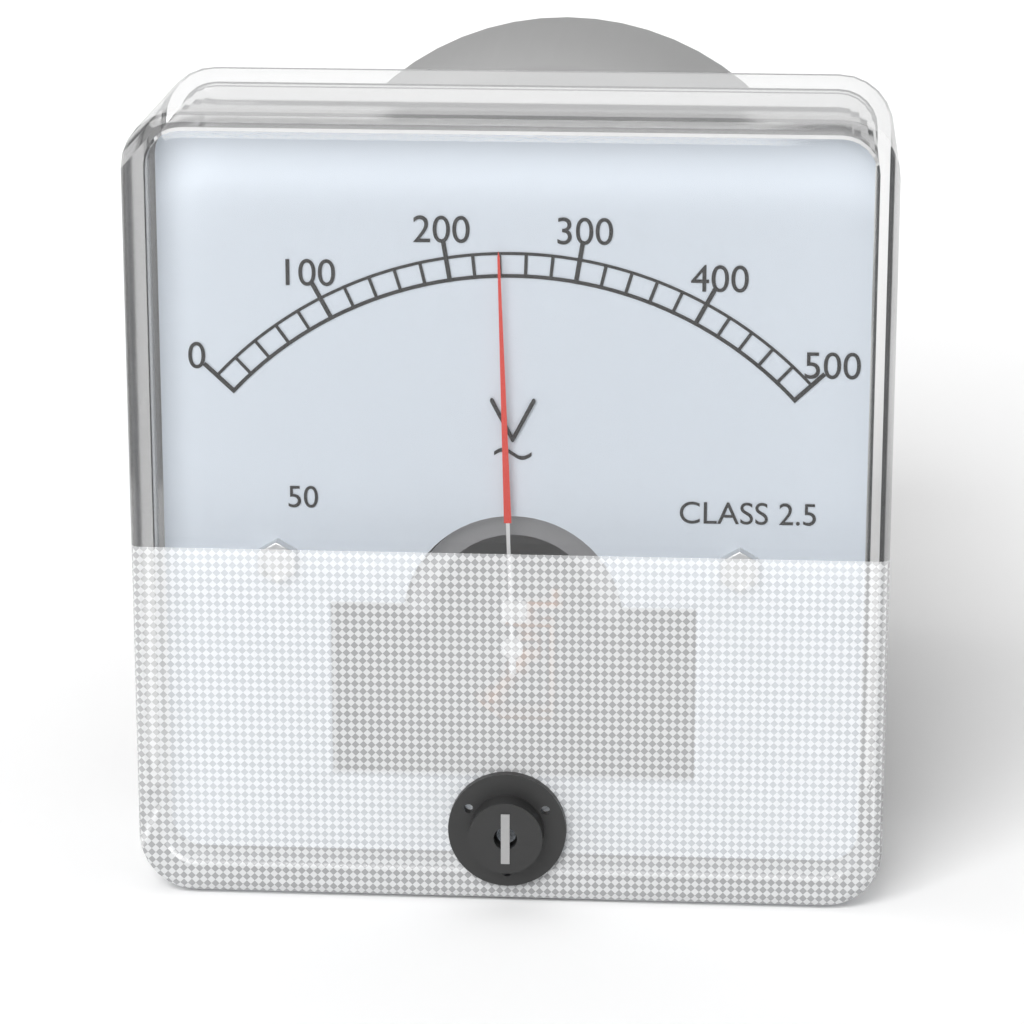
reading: 240 V
